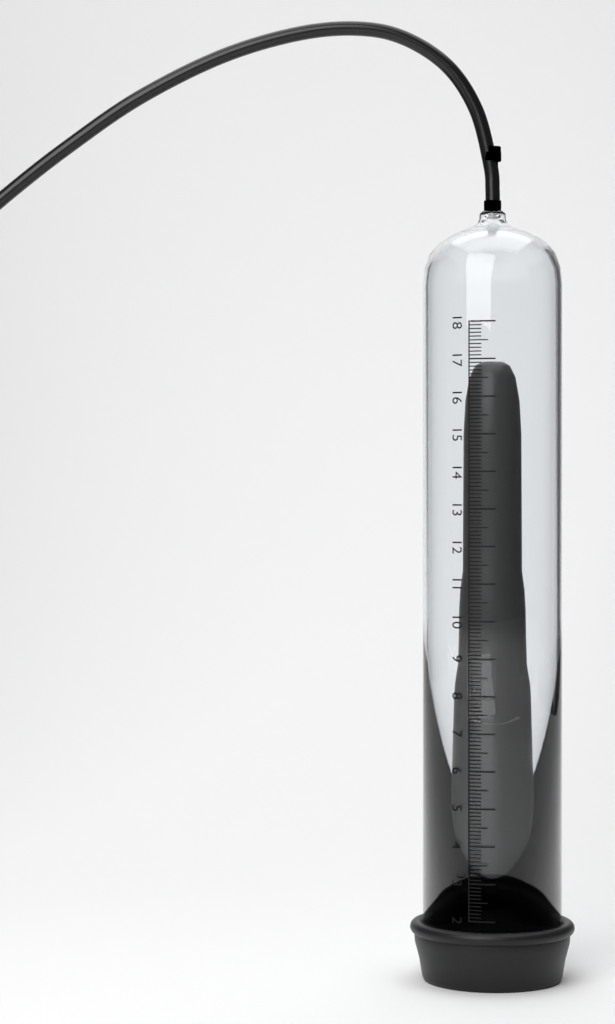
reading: 17.0 (no unit)
